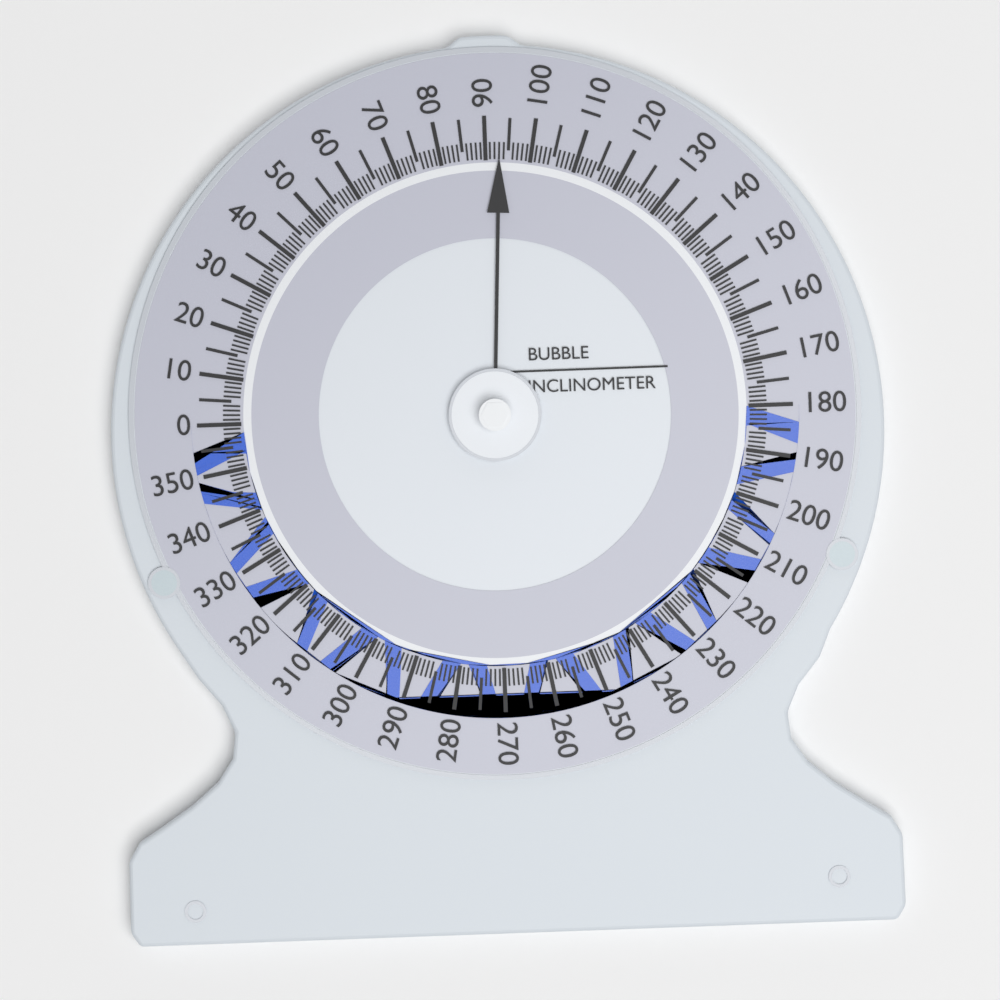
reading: 93 (no unit)
